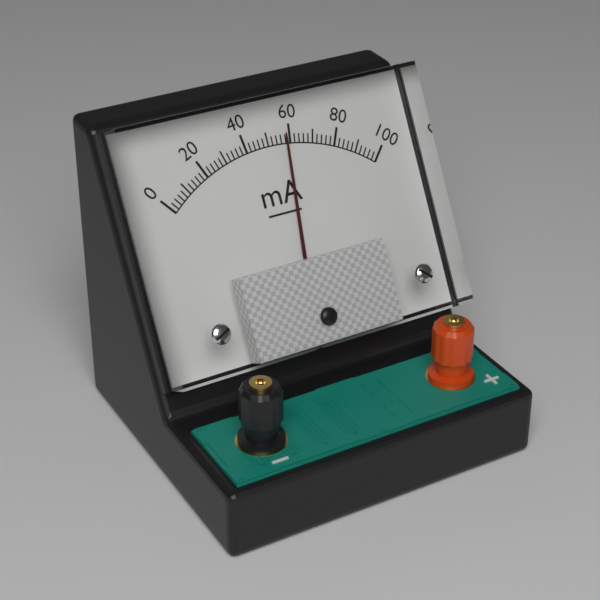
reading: 58 mA
